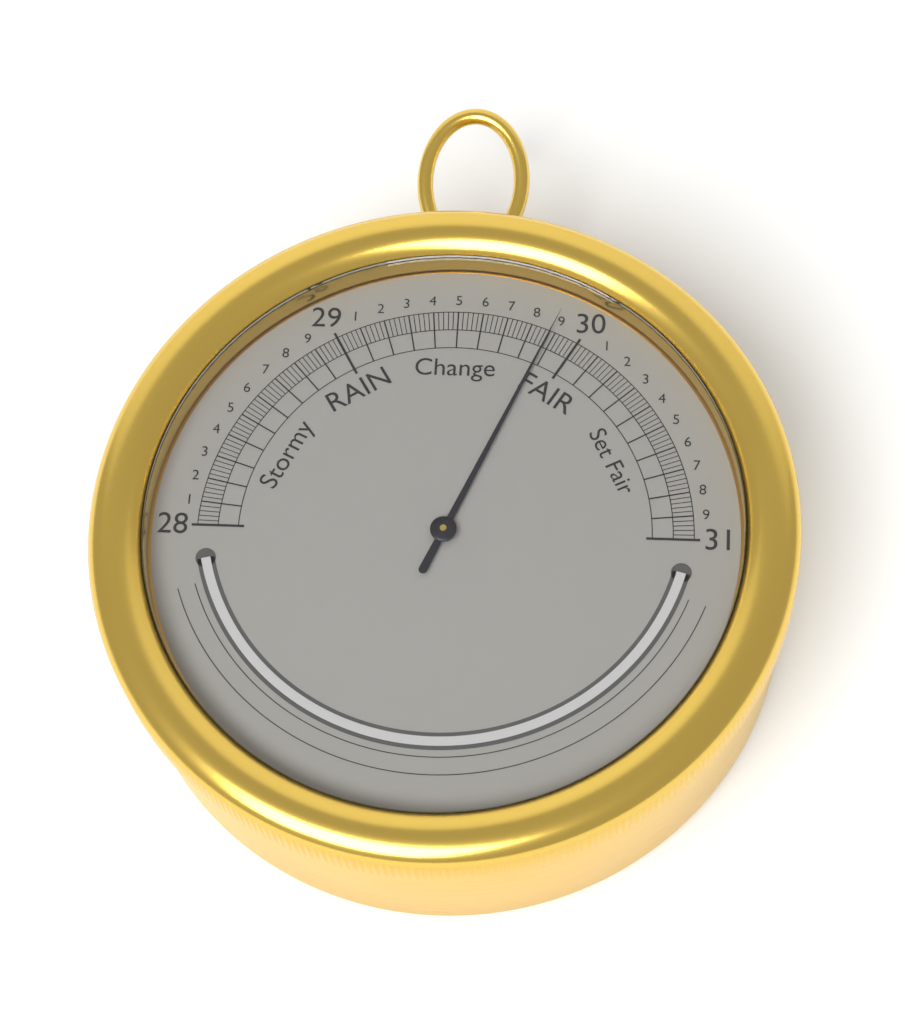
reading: 29.88 inHg
